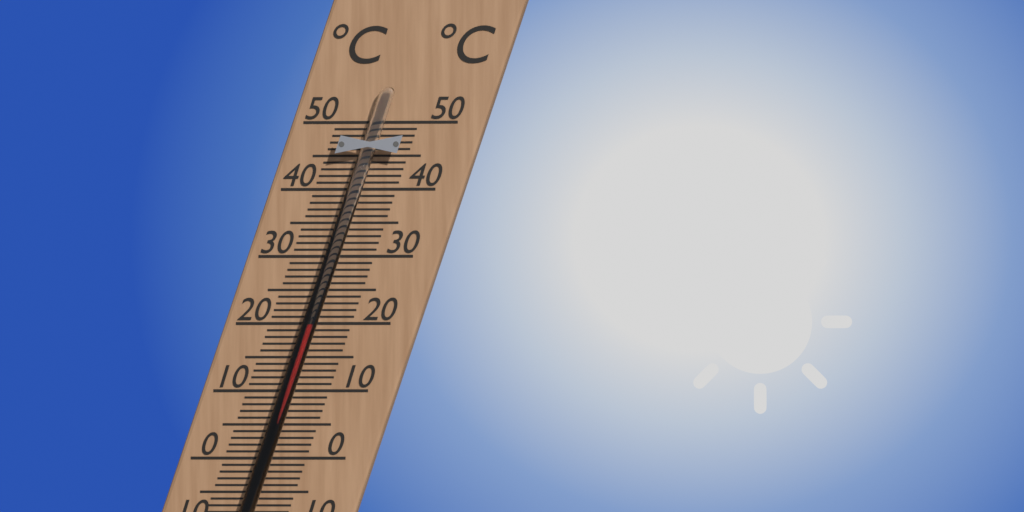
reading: 20 °C
